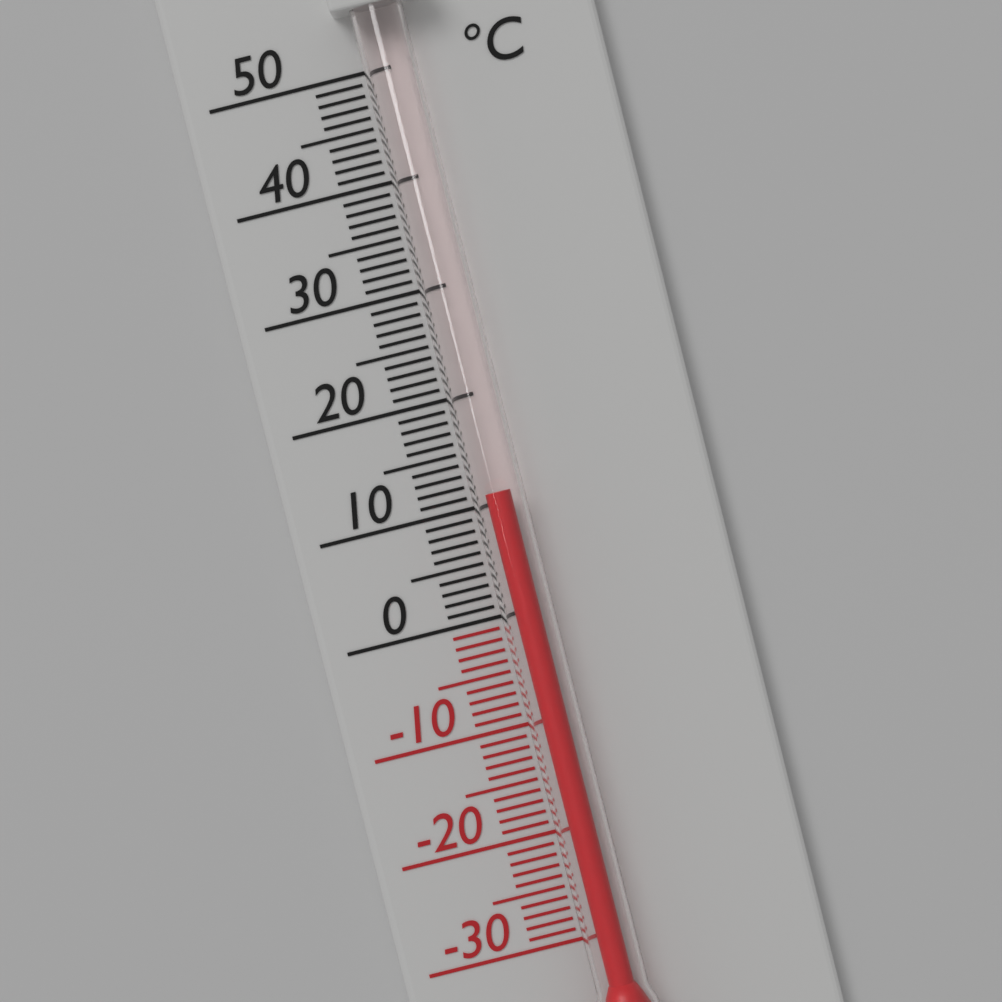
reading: 11 °C
